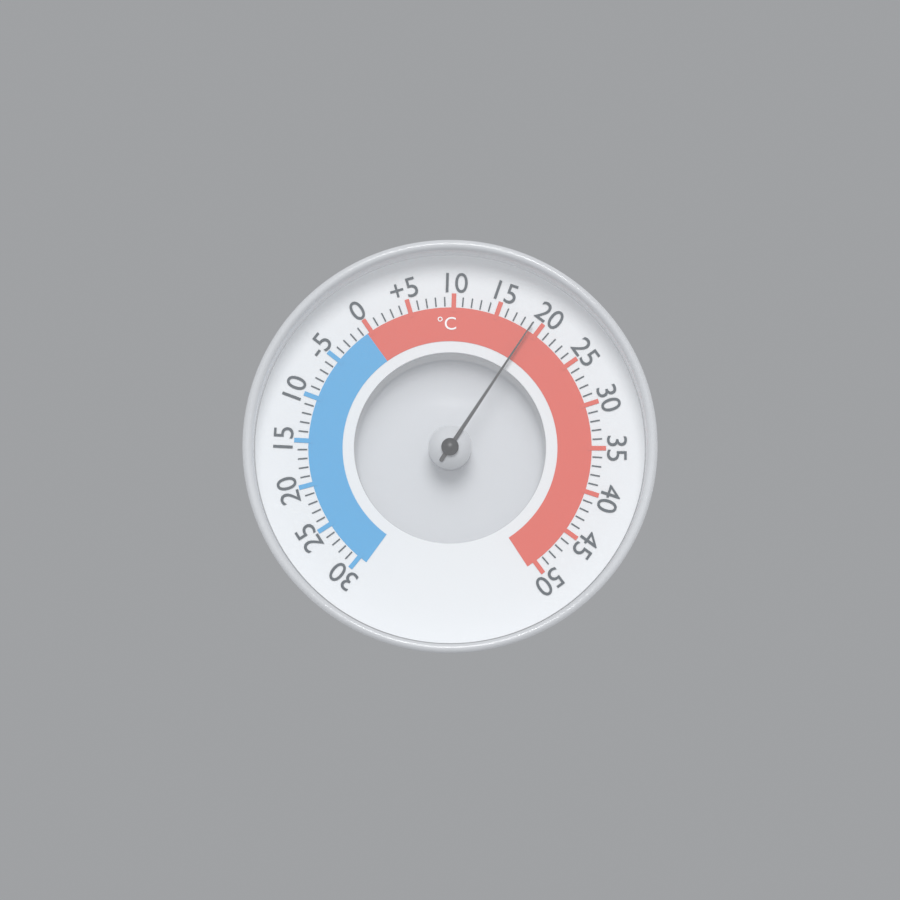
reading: 19 °C
